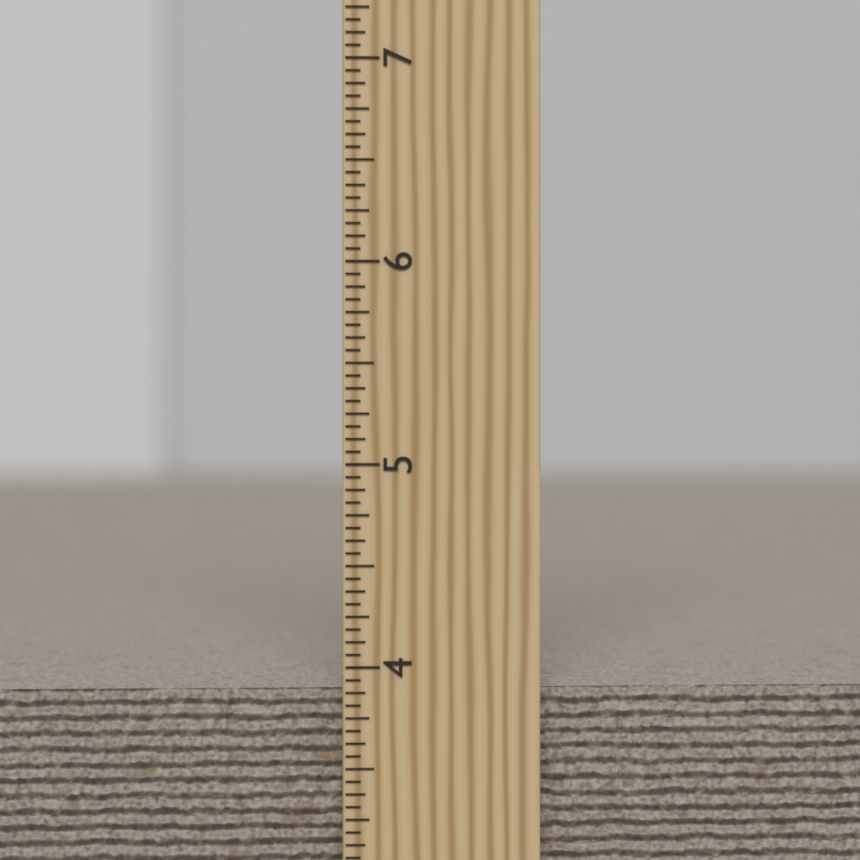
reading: 3.8750 inch
